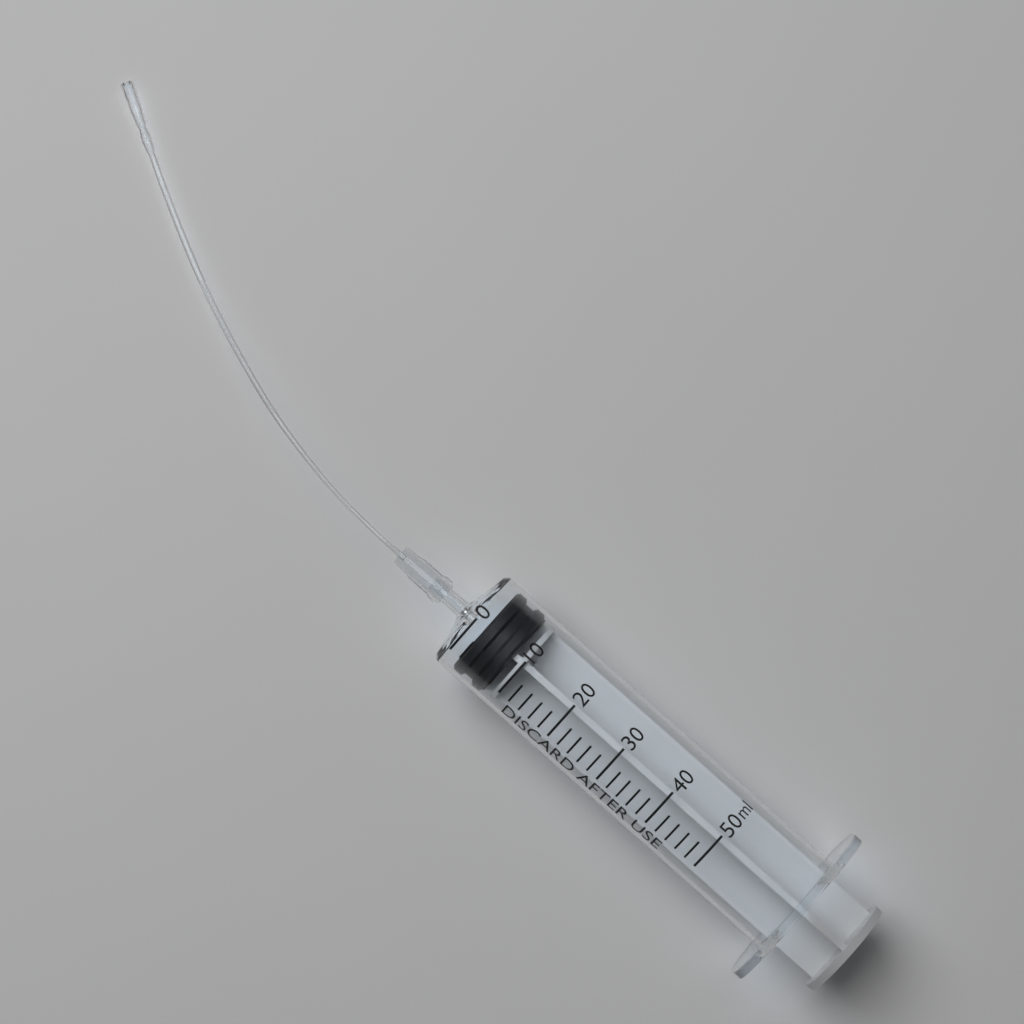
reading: 2 ml
